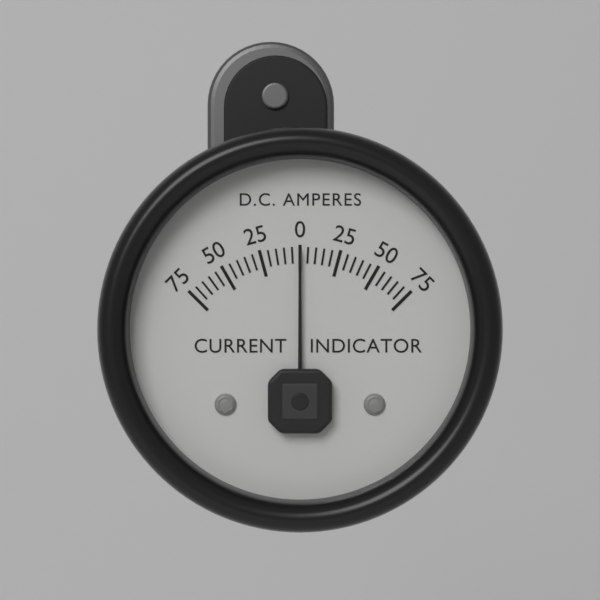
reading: 0 A
